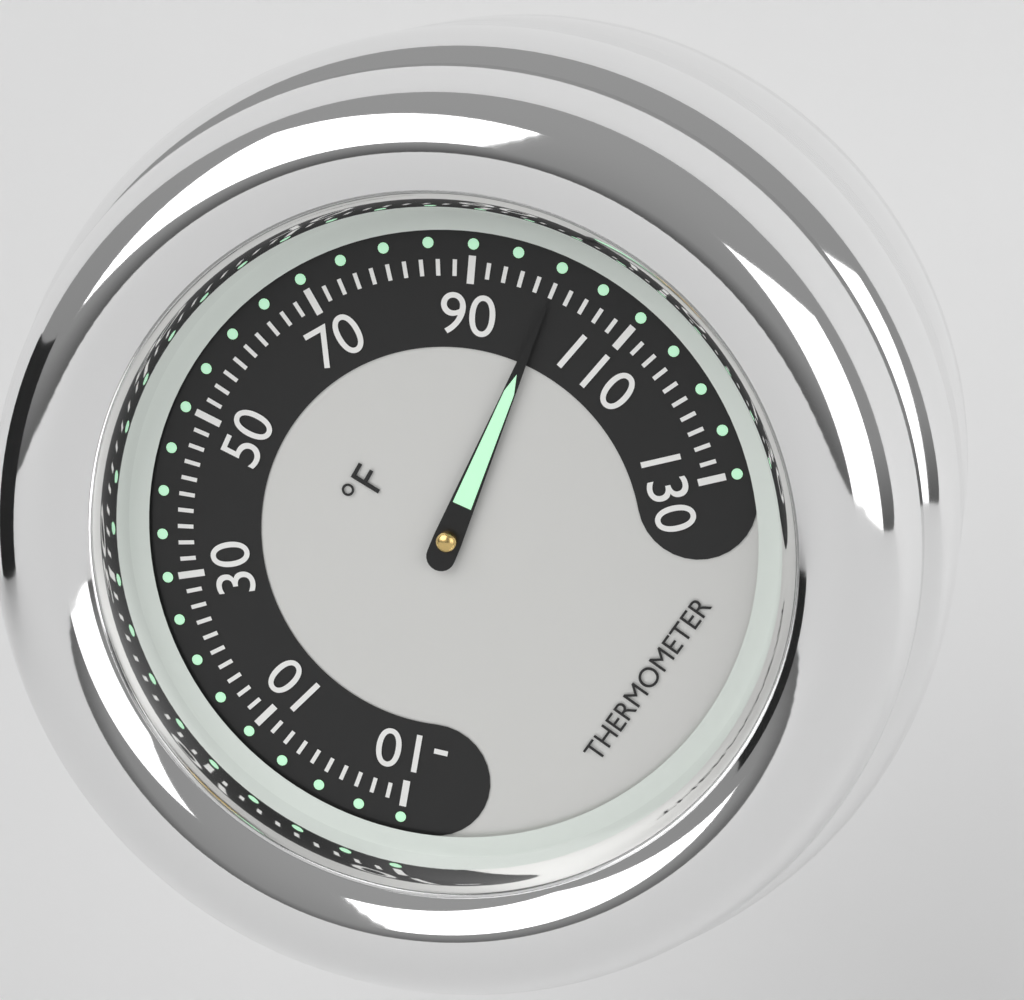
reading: 100 °F
